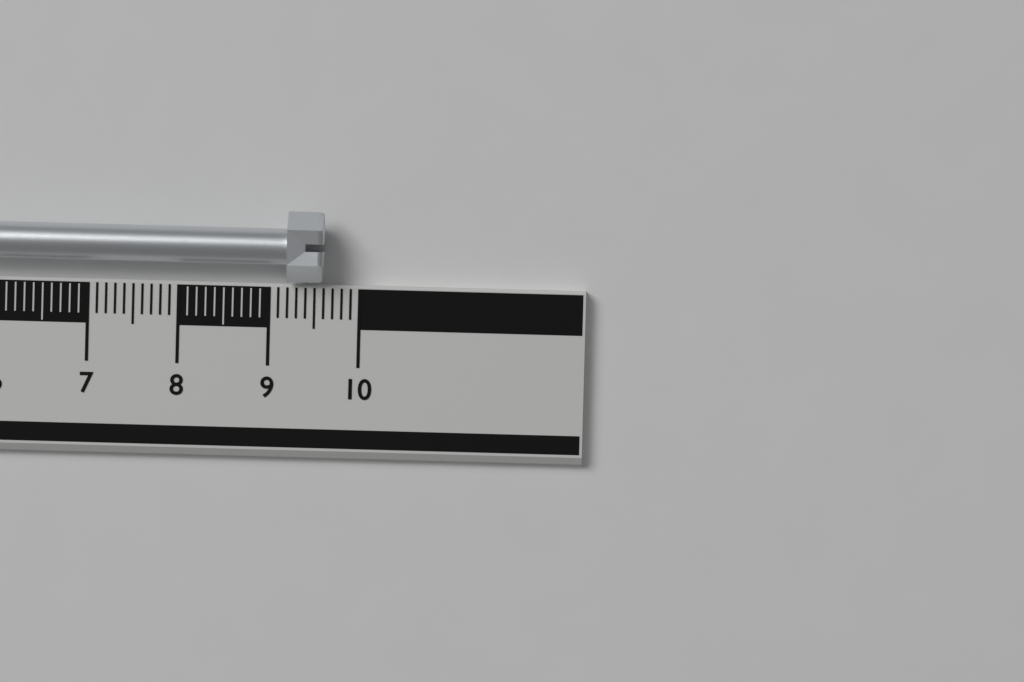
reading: 9.6 cm
